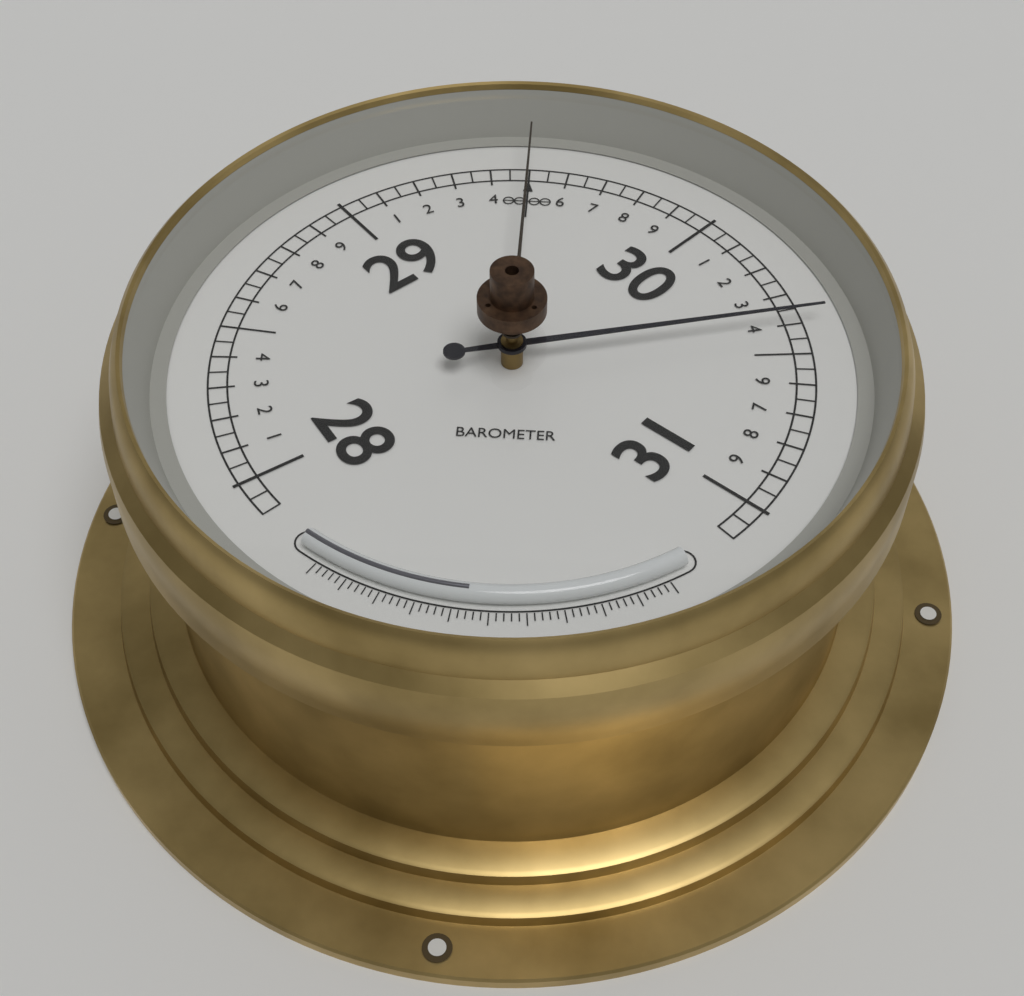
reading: 30.40 (no unit)
